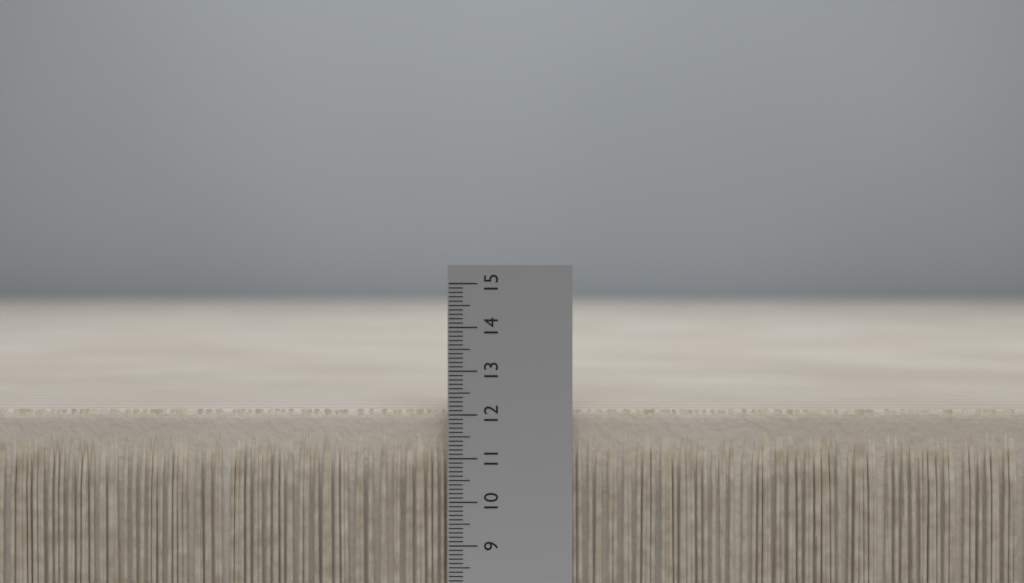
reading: 12.1 (no unit)
